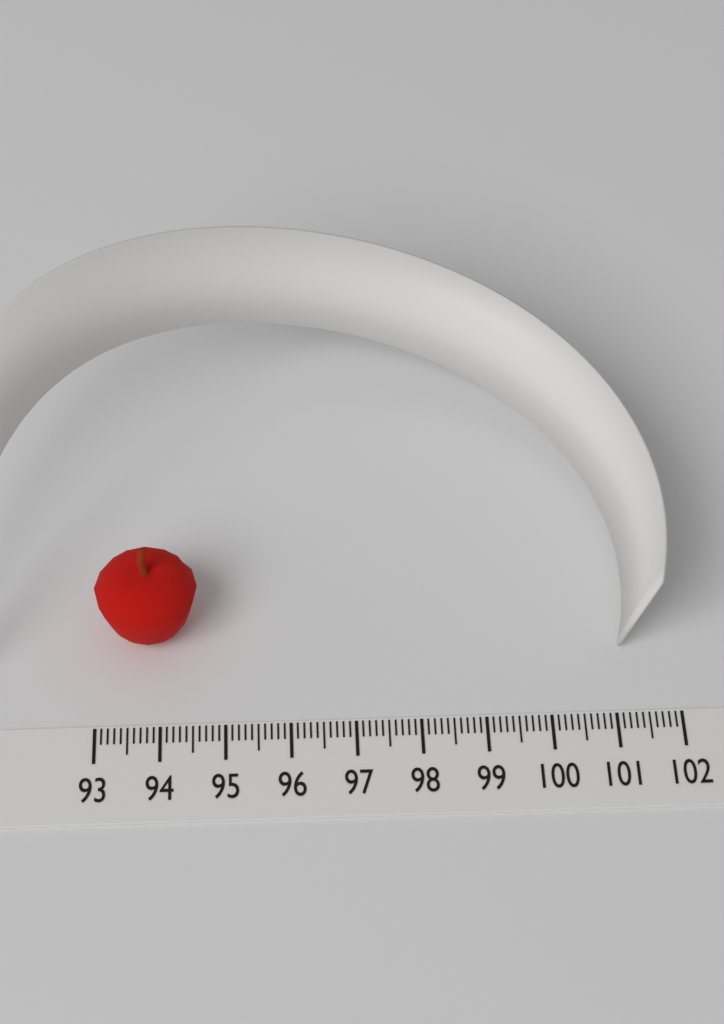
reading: 94.6 (no unit)
